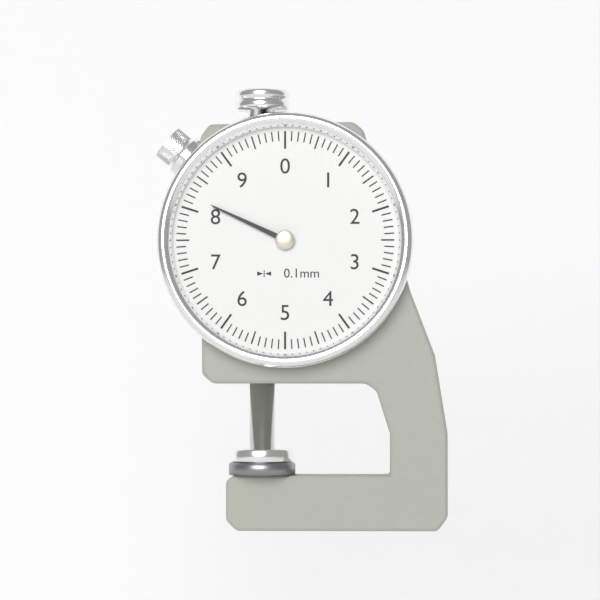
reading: 8.2 mm
